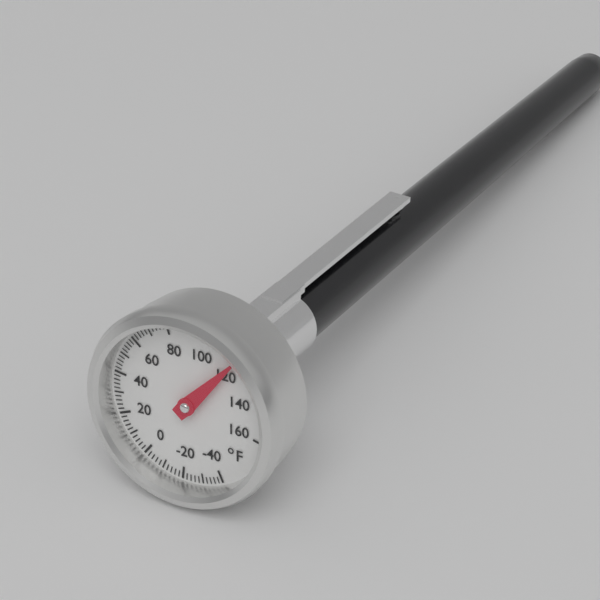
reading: 118 °F
